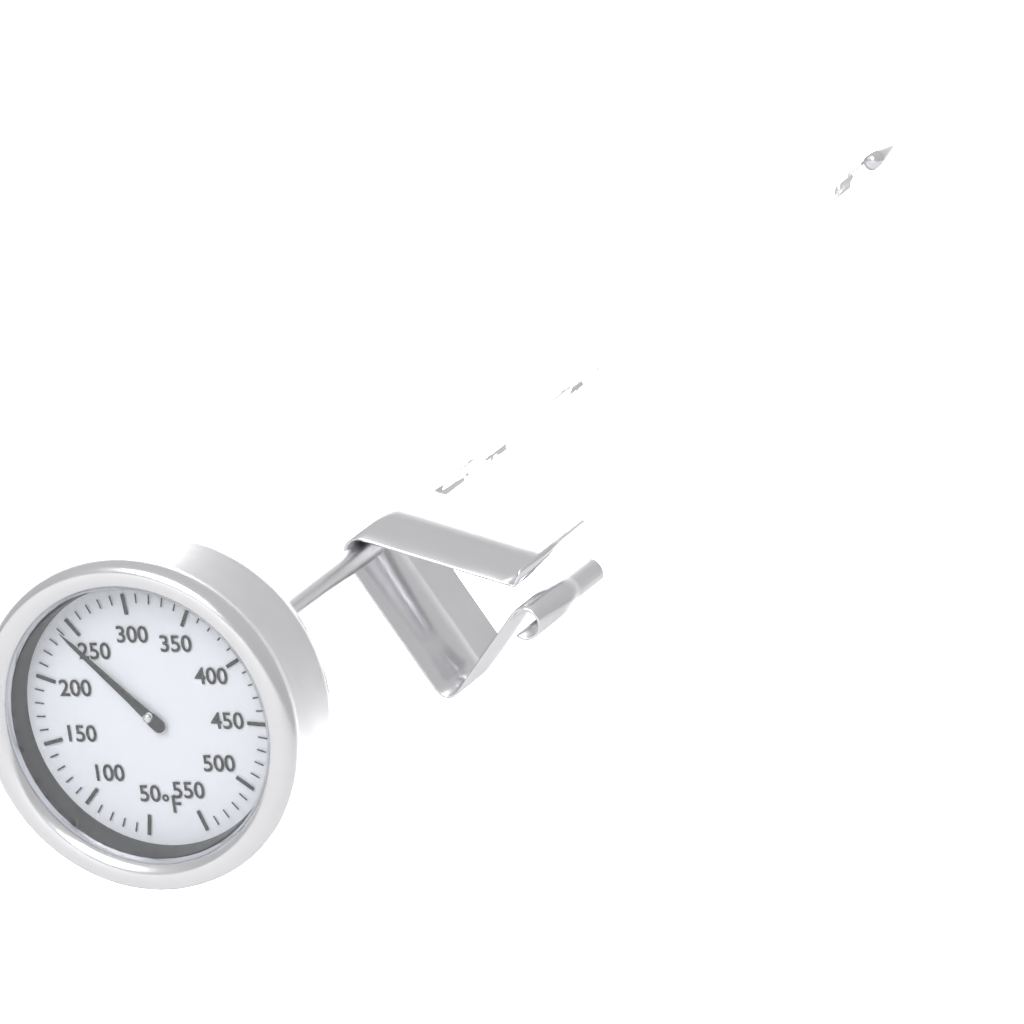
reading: 240 °F
